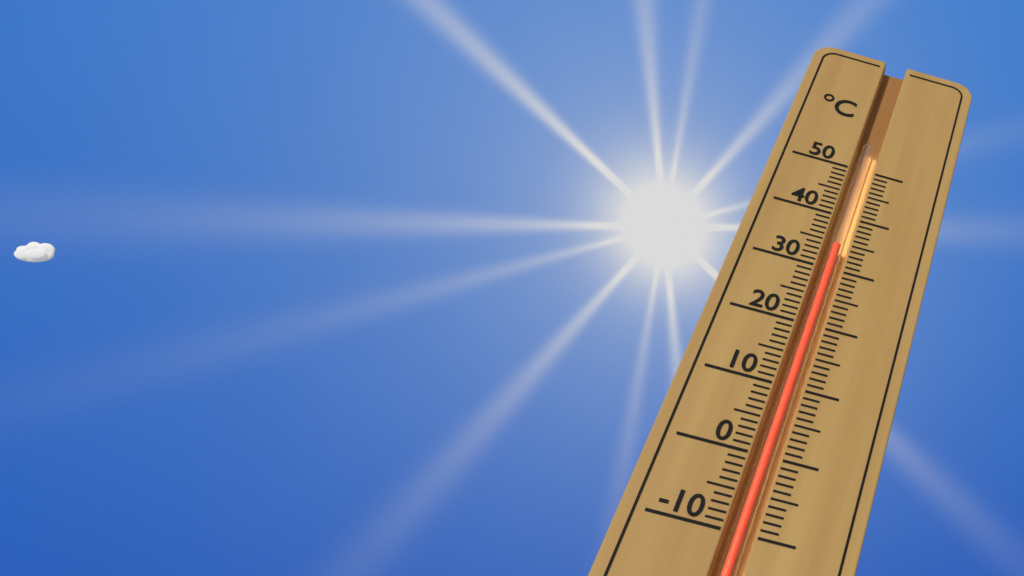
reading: 35 °C
